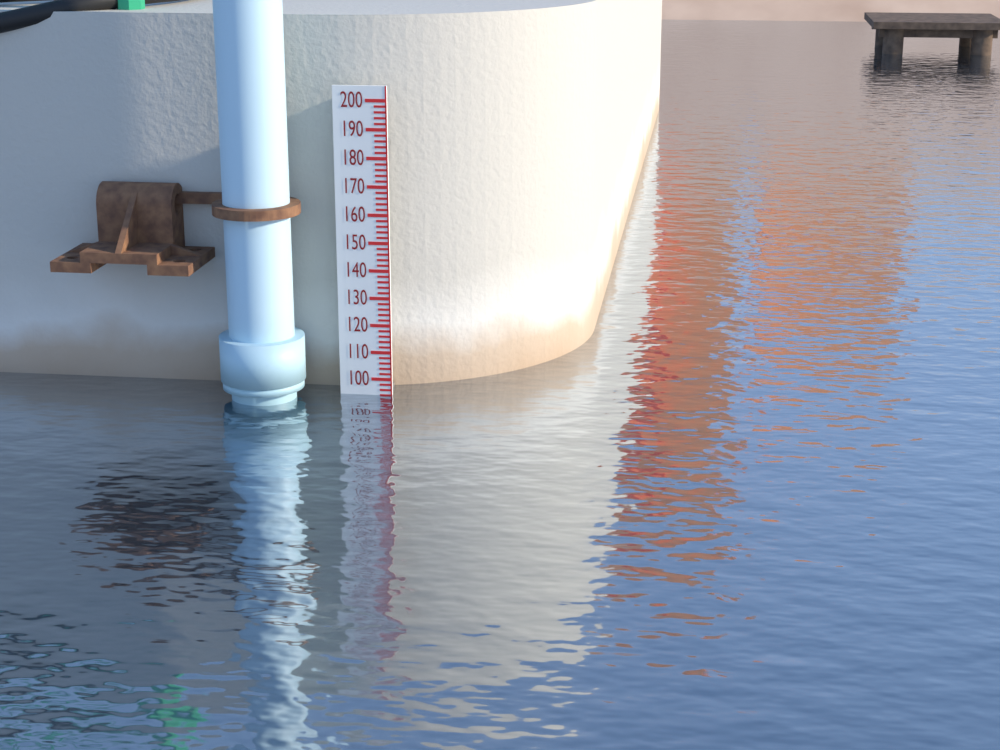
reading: 94 (no unit)
